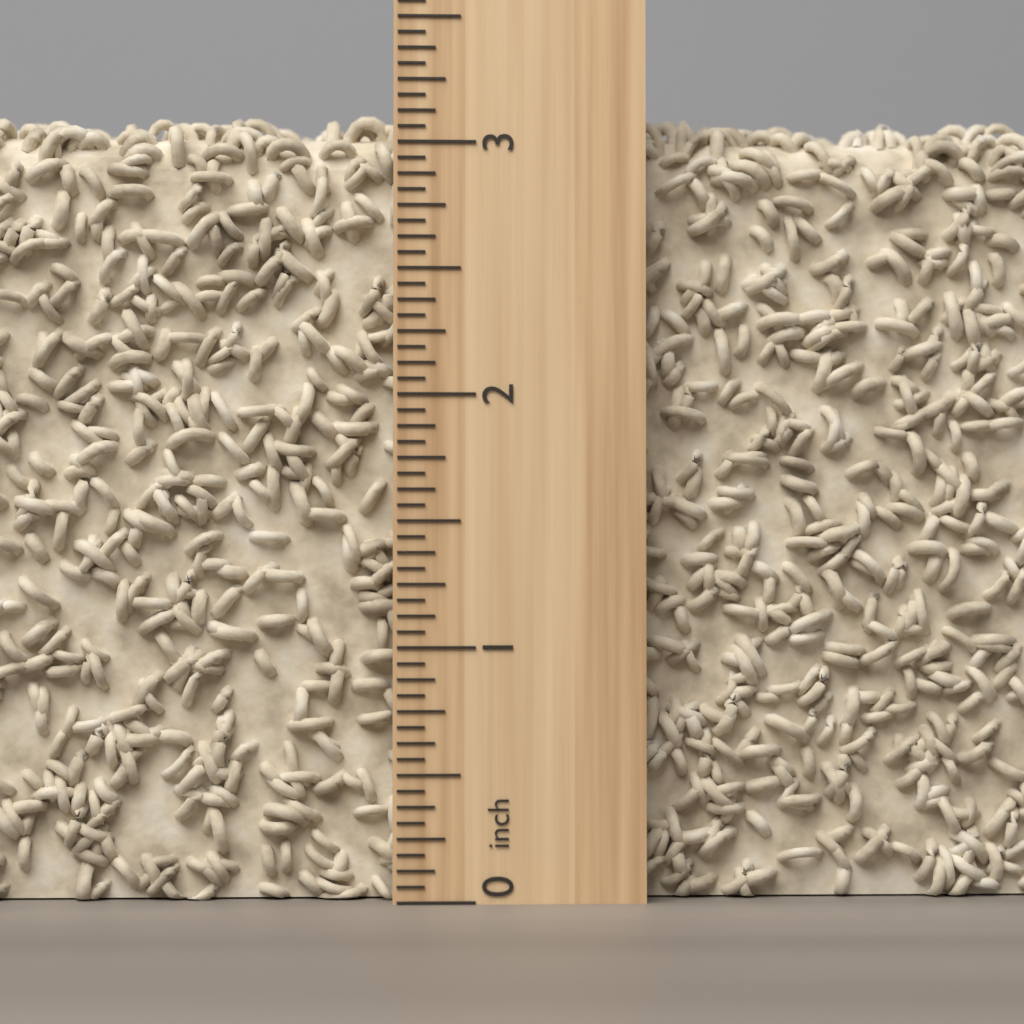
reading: 3.1875 inch
